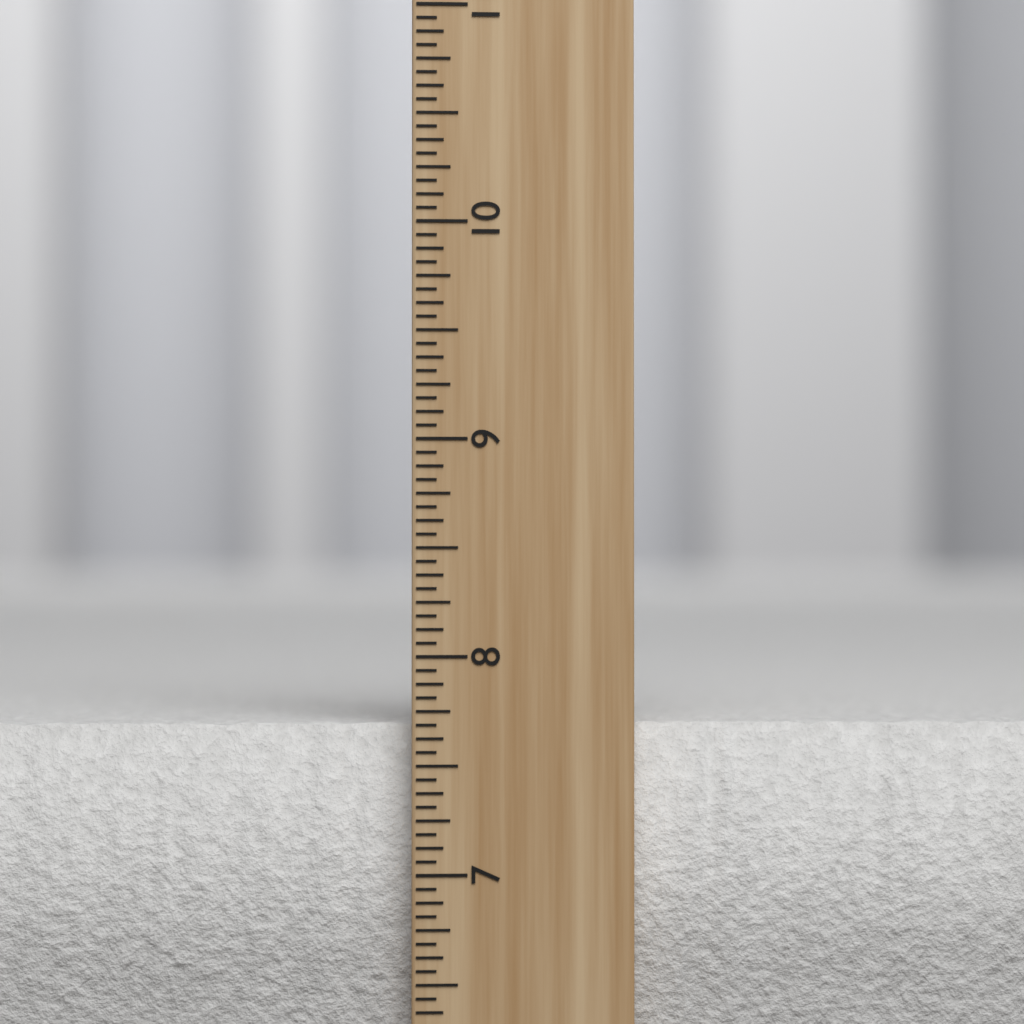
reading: 7.6875 inch
